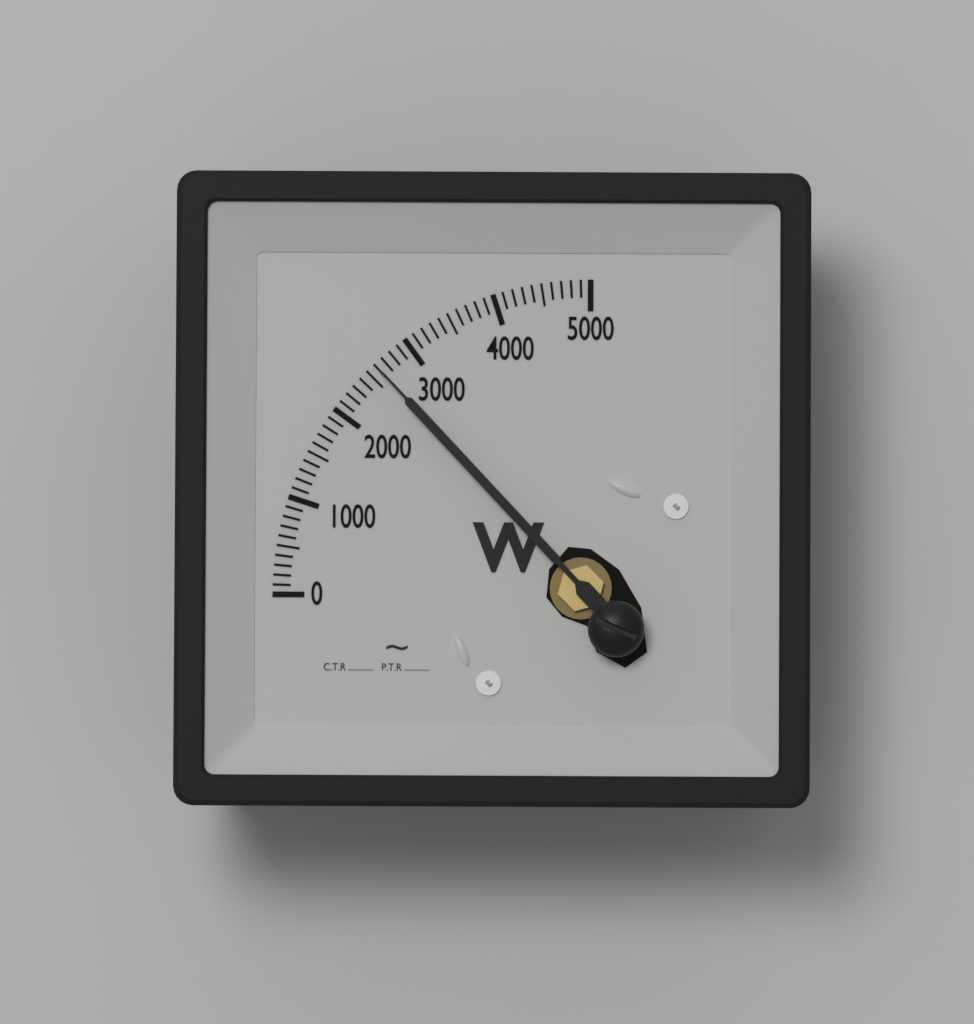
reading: 2600 W
